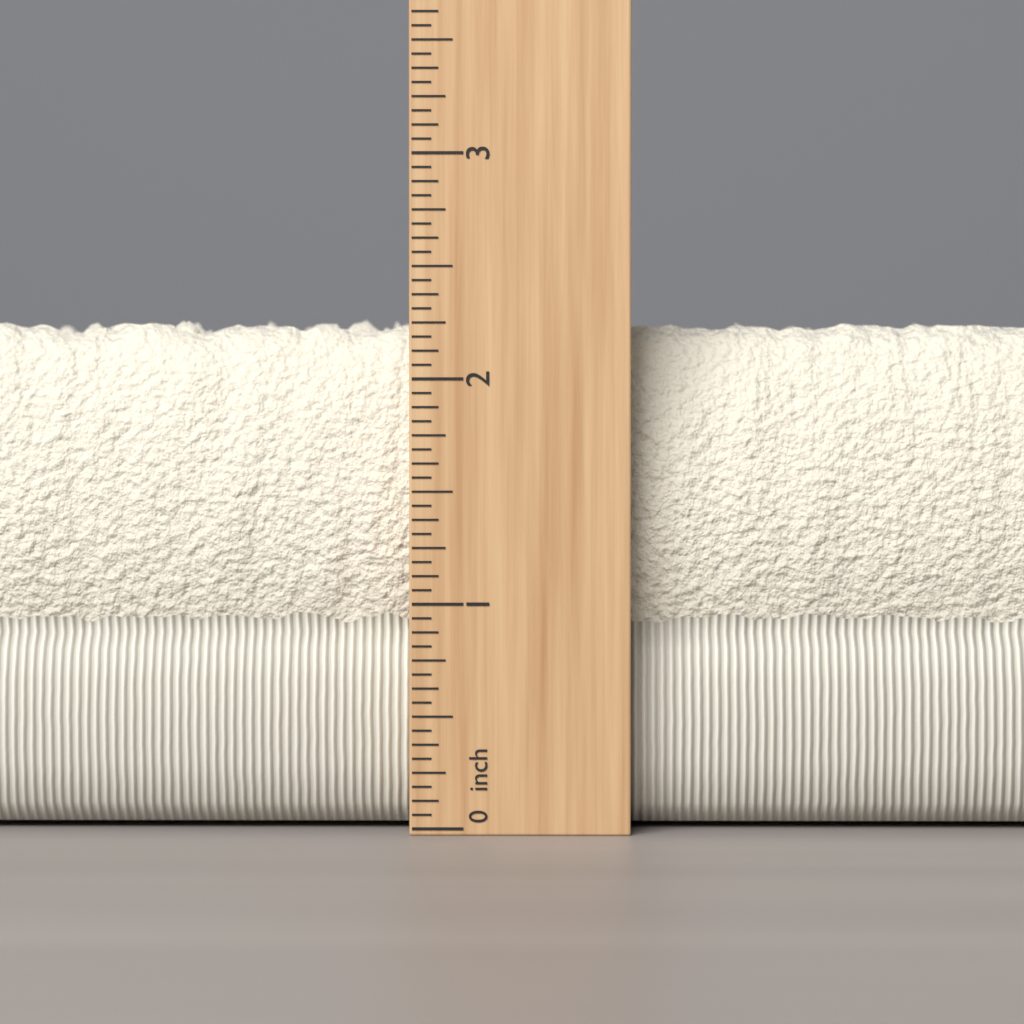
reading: 2.3125 inch
